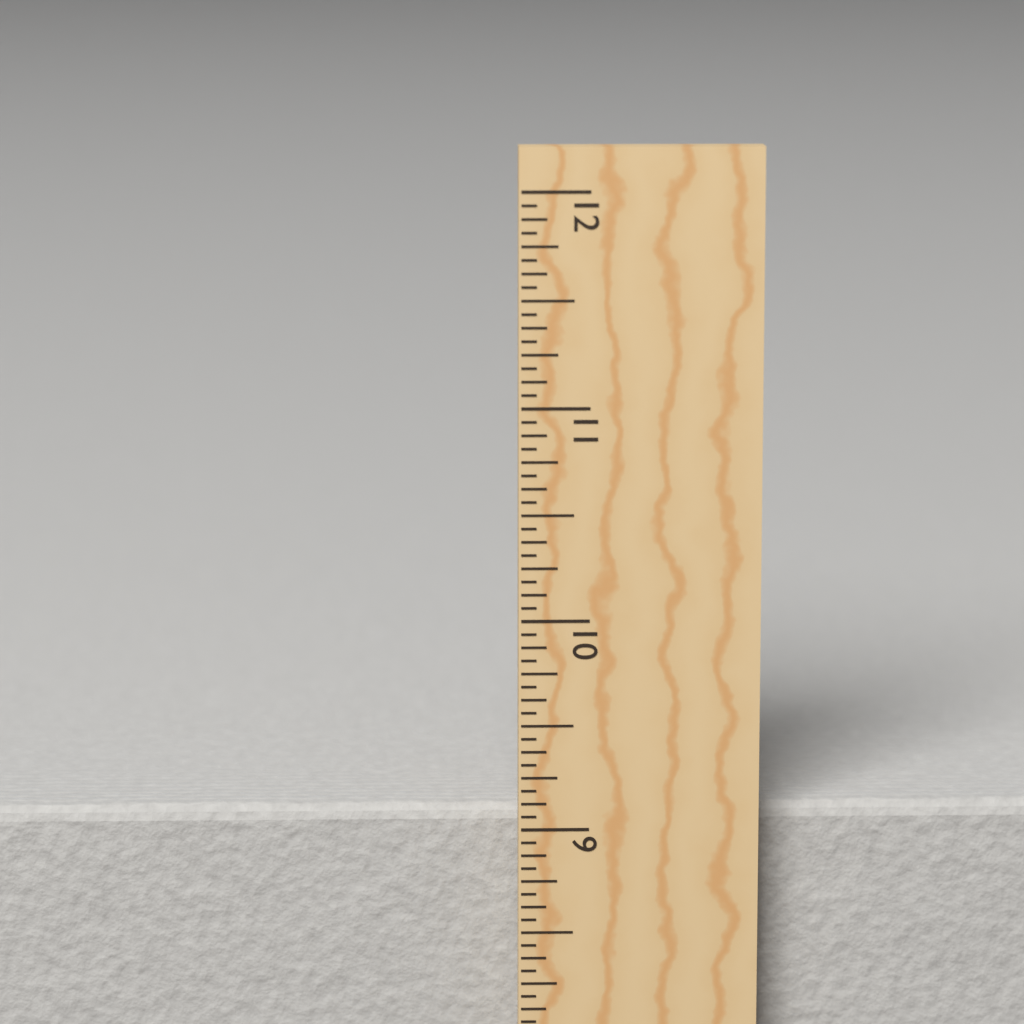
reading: 9.0625 in
